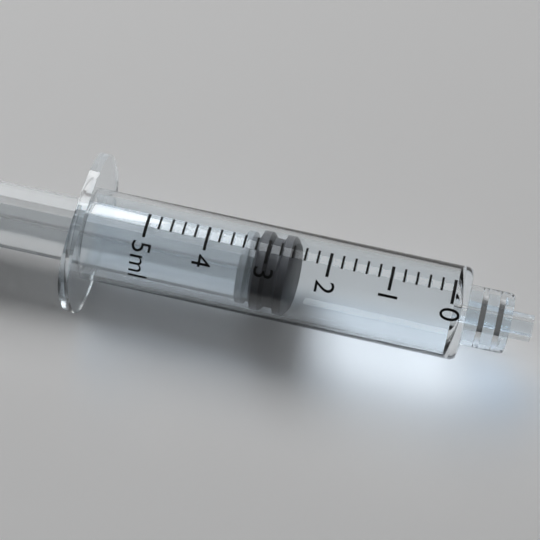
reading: 2.6 ml
